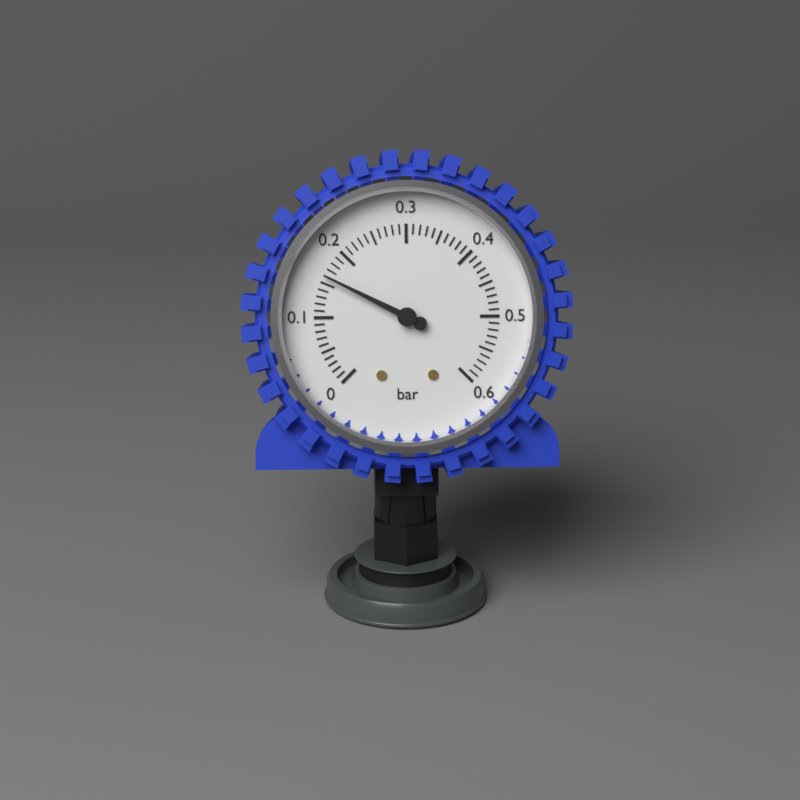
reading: 0.16 bar
